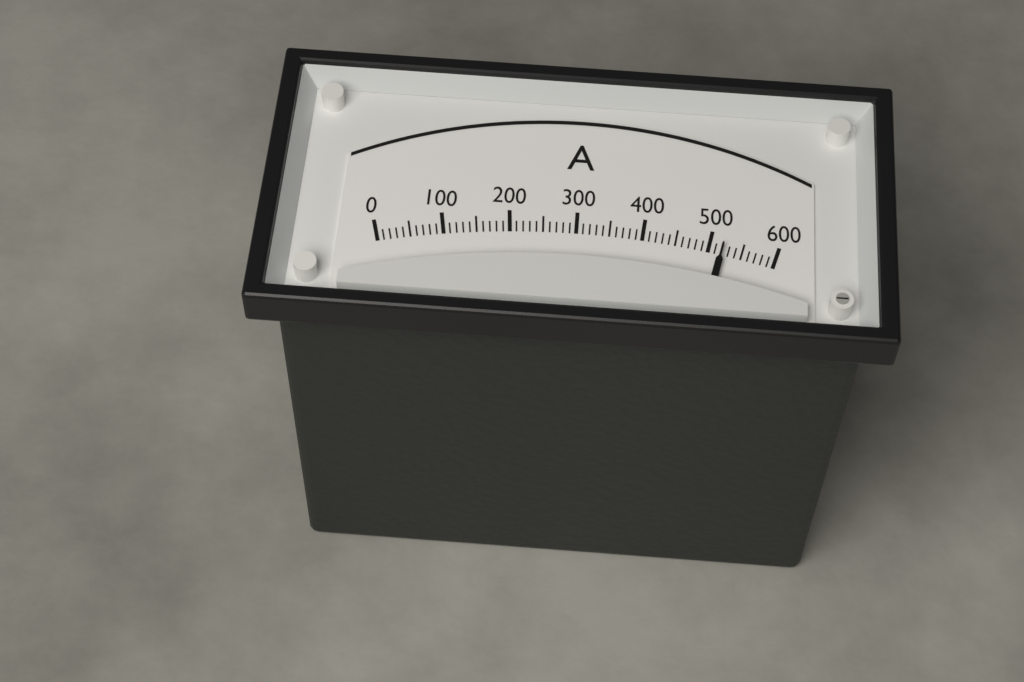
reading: 520 A
